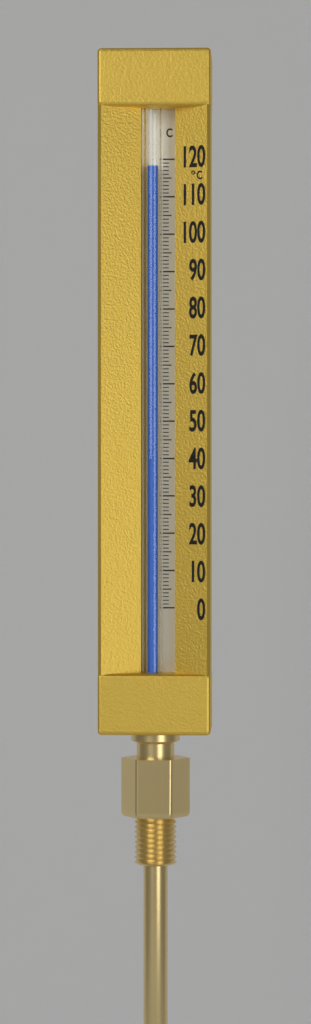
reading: 118 °C
